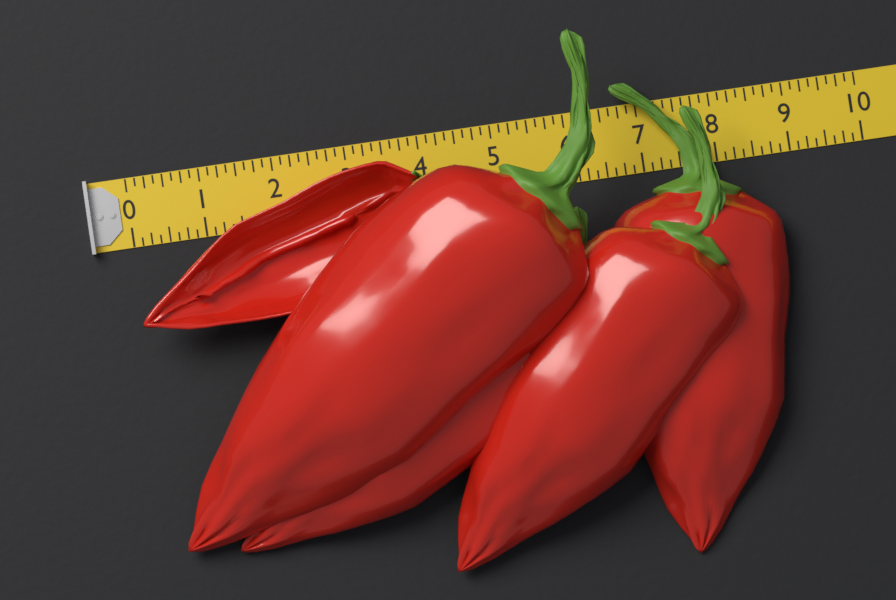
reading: 8.750 (no unit)
